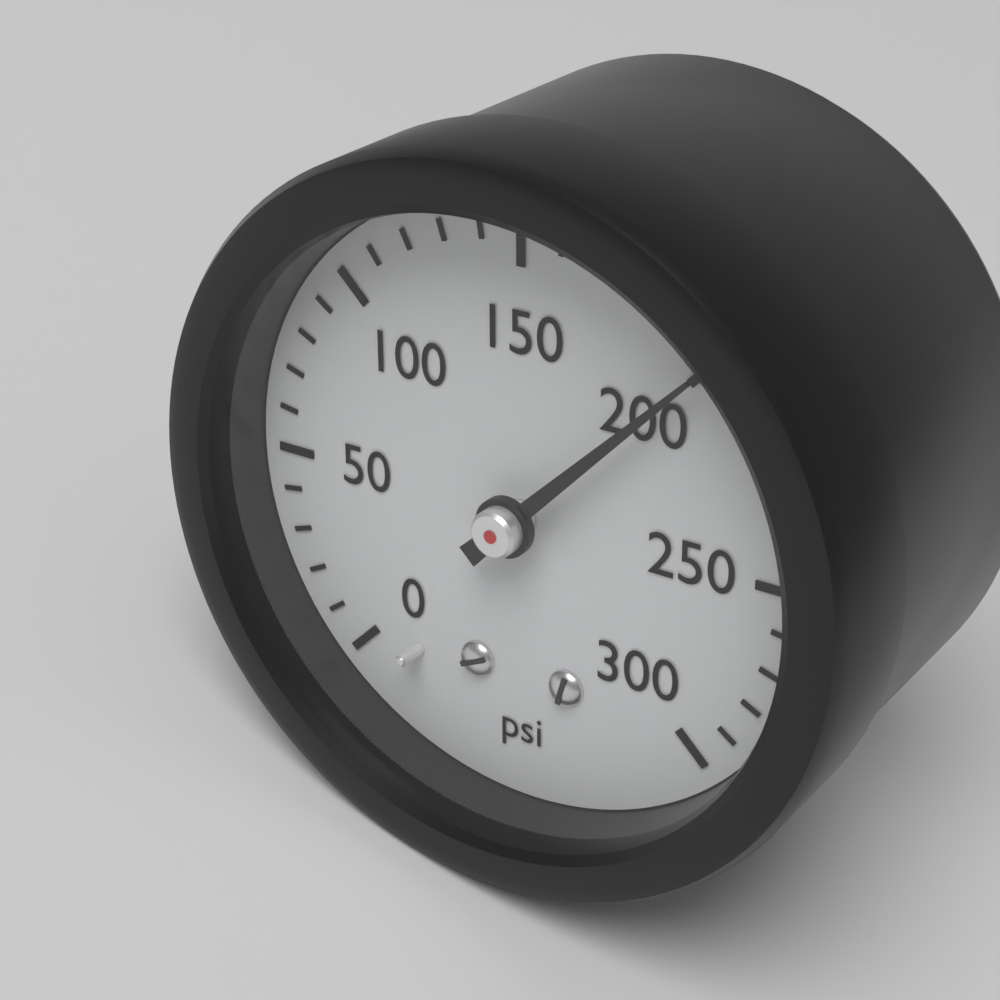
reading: 200 psi
